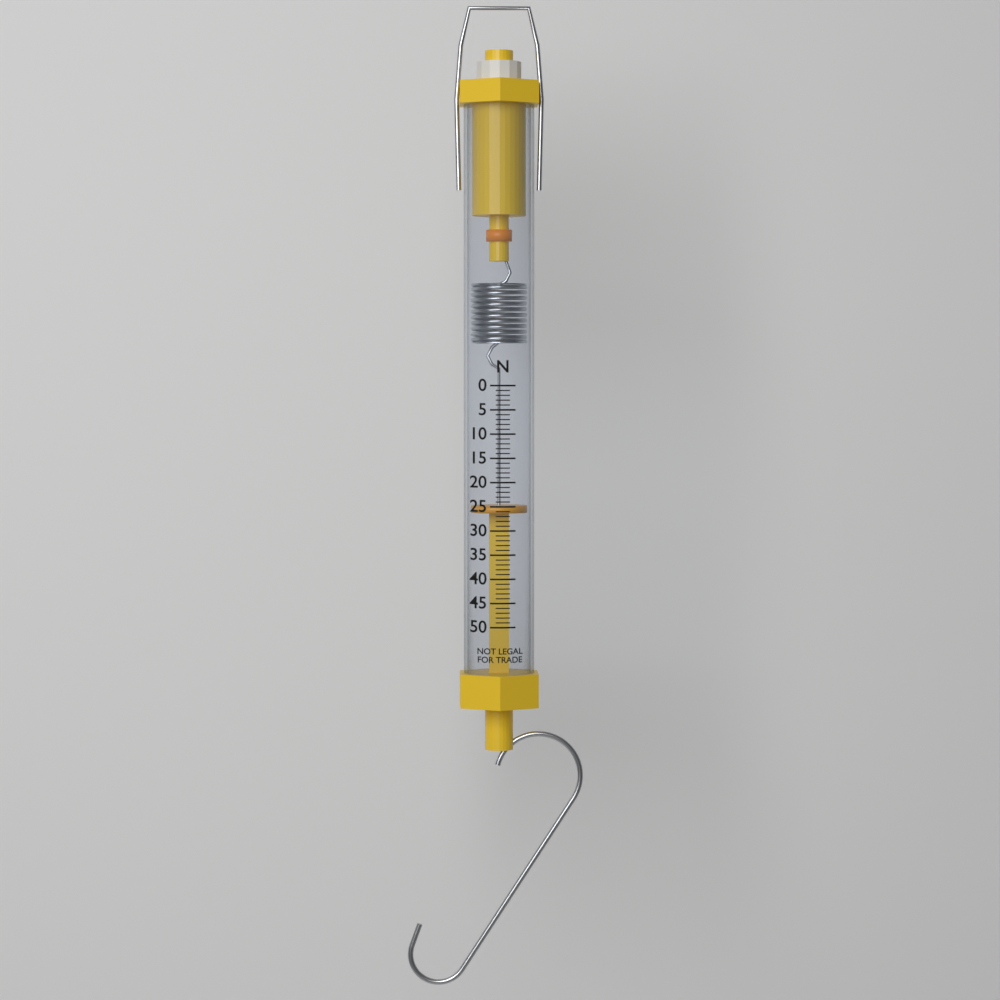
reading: 25 N
